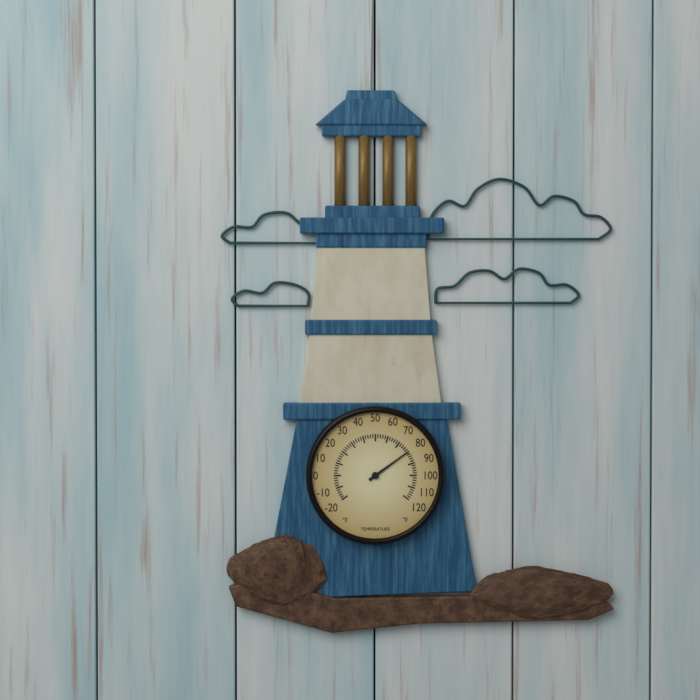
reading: 80 °F
